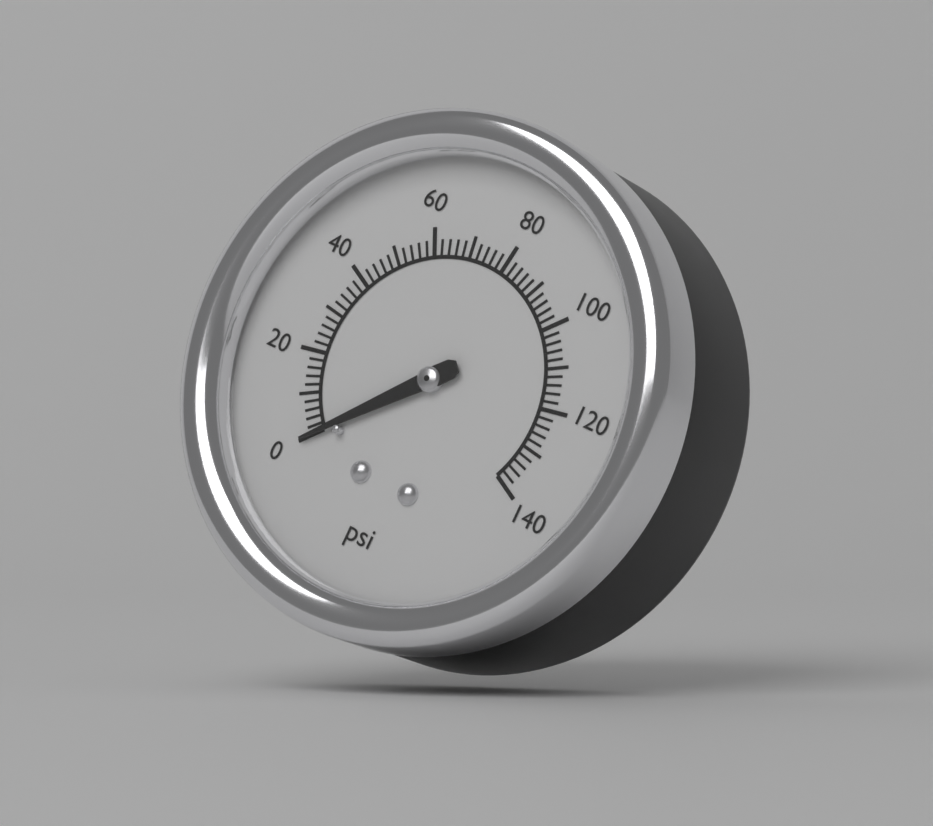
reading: 0 psi
